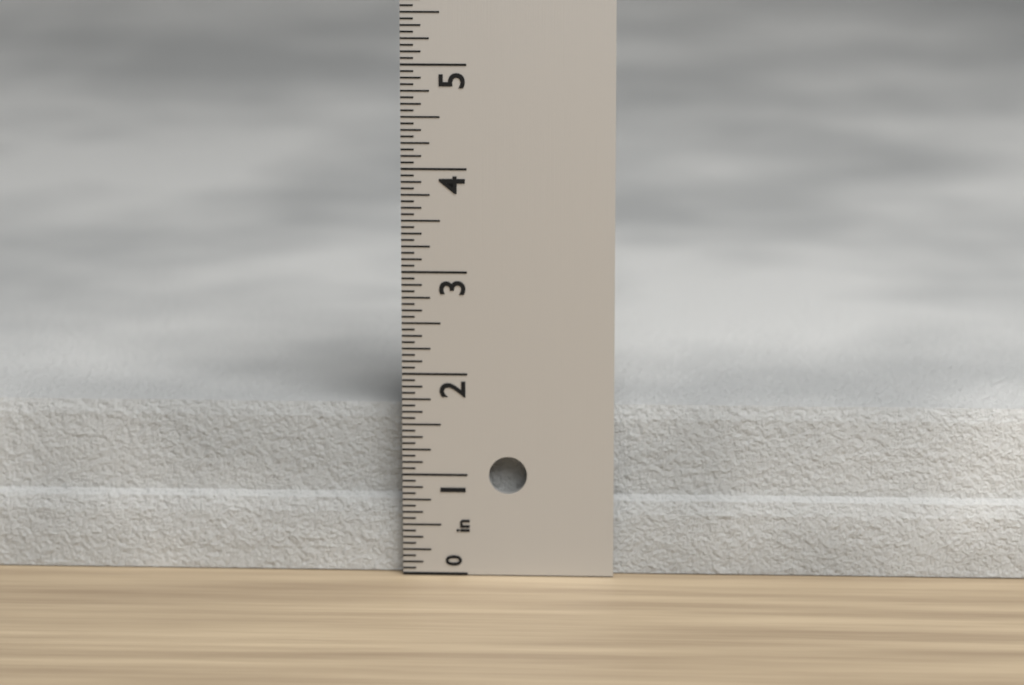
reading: 1.6250 in
